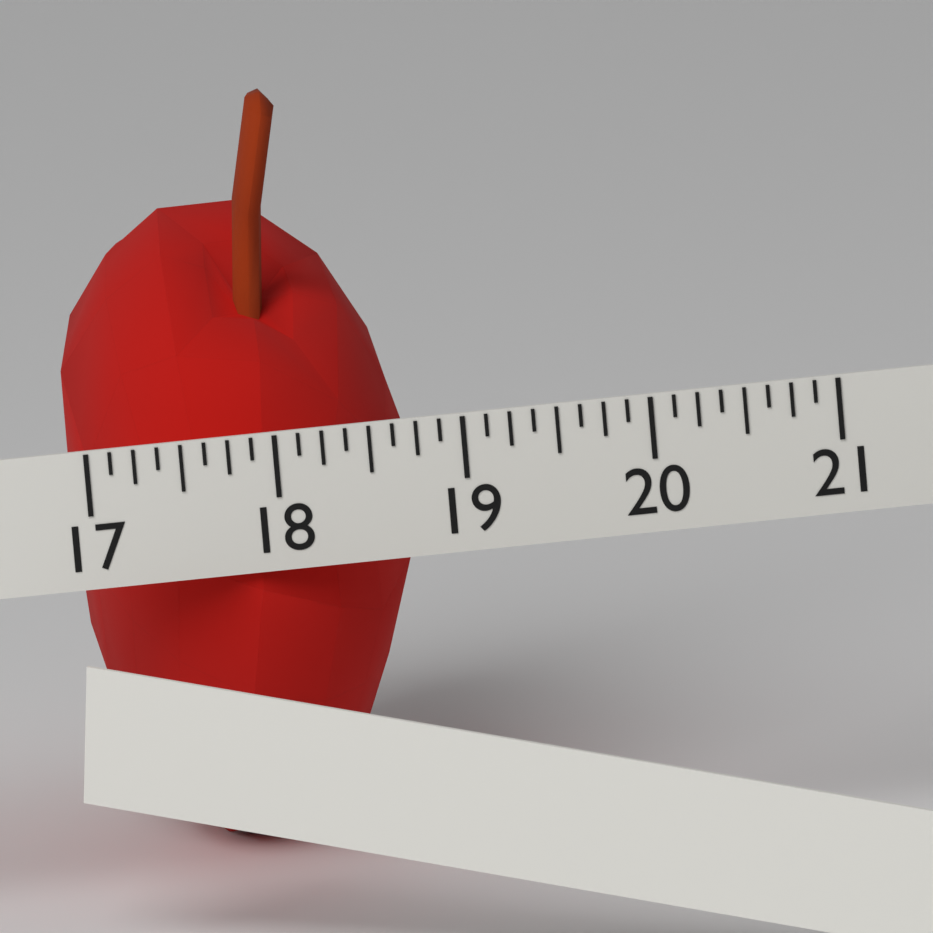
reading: 18.875 (no unit)
